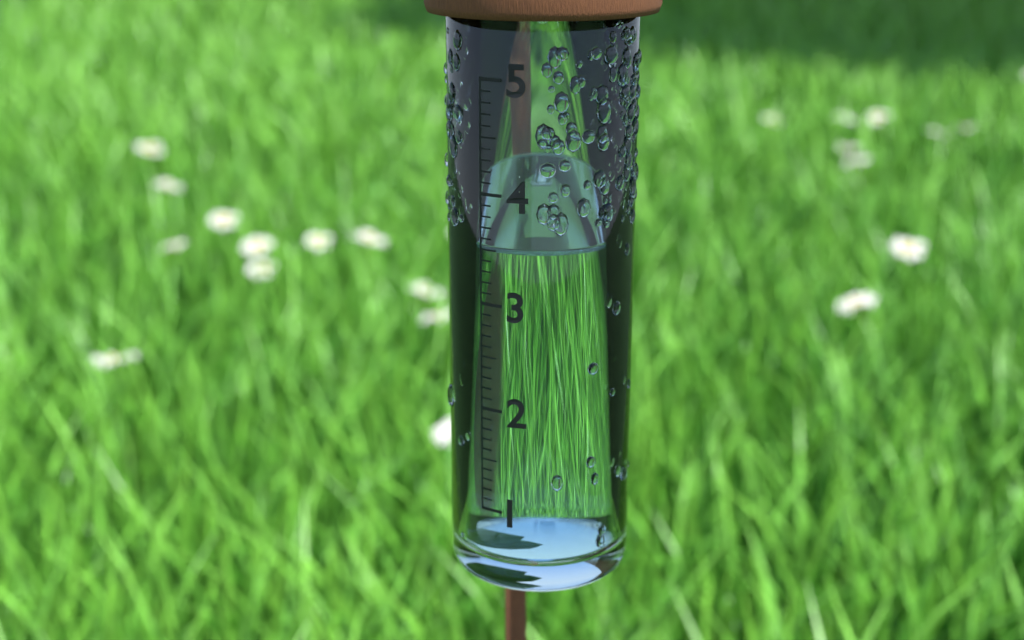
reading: 3.5 (no unit)
